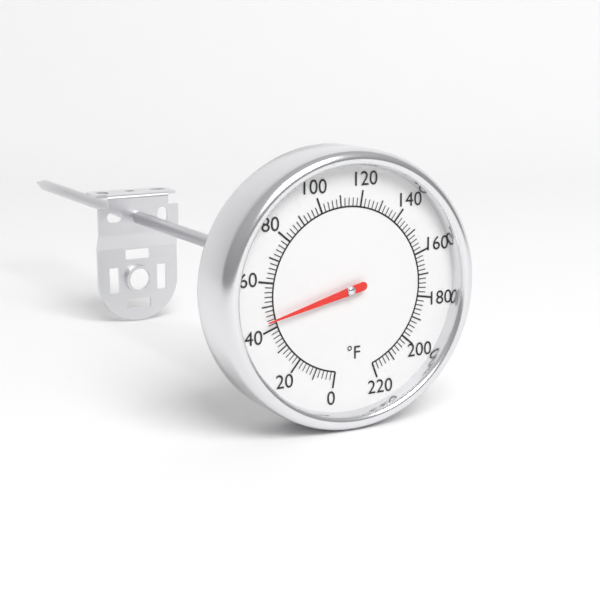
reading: 44 °F
